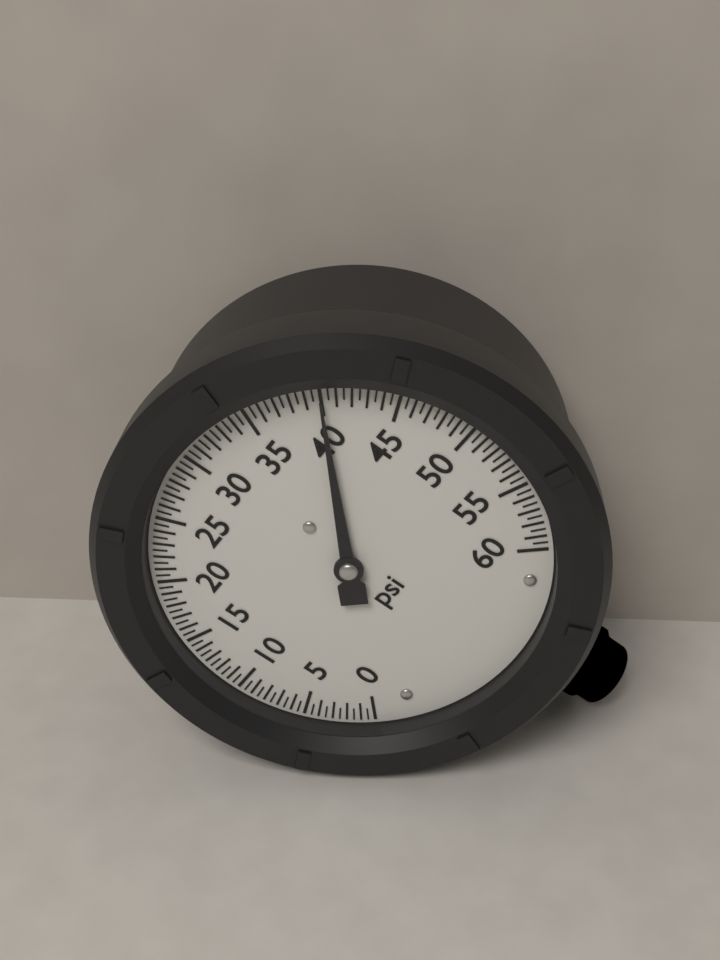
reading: 40.0 psi
